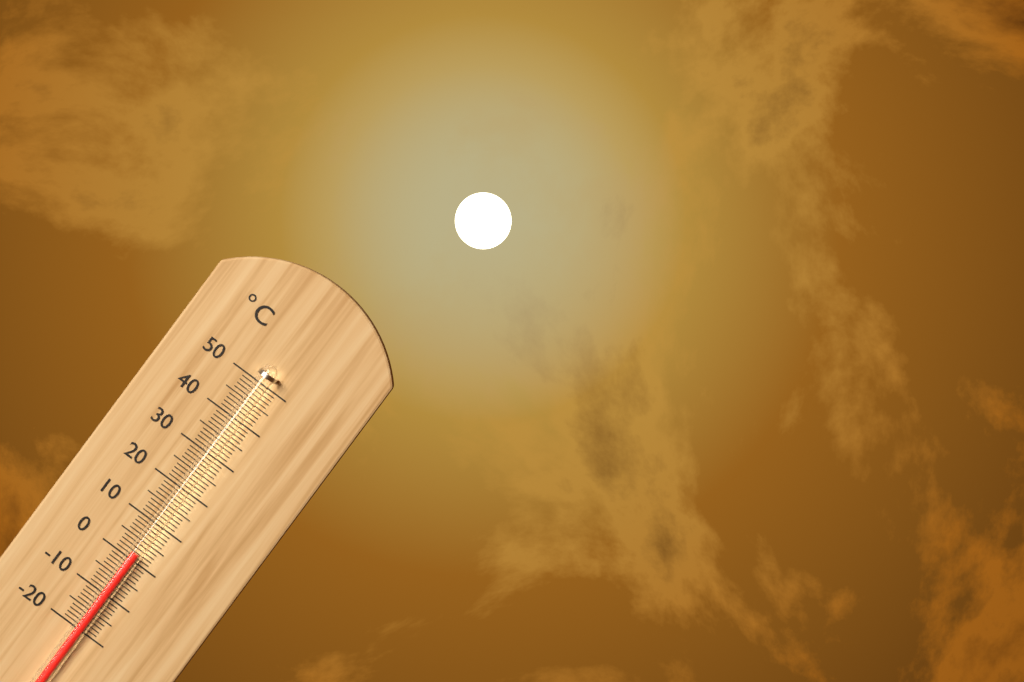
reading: 2 °C
